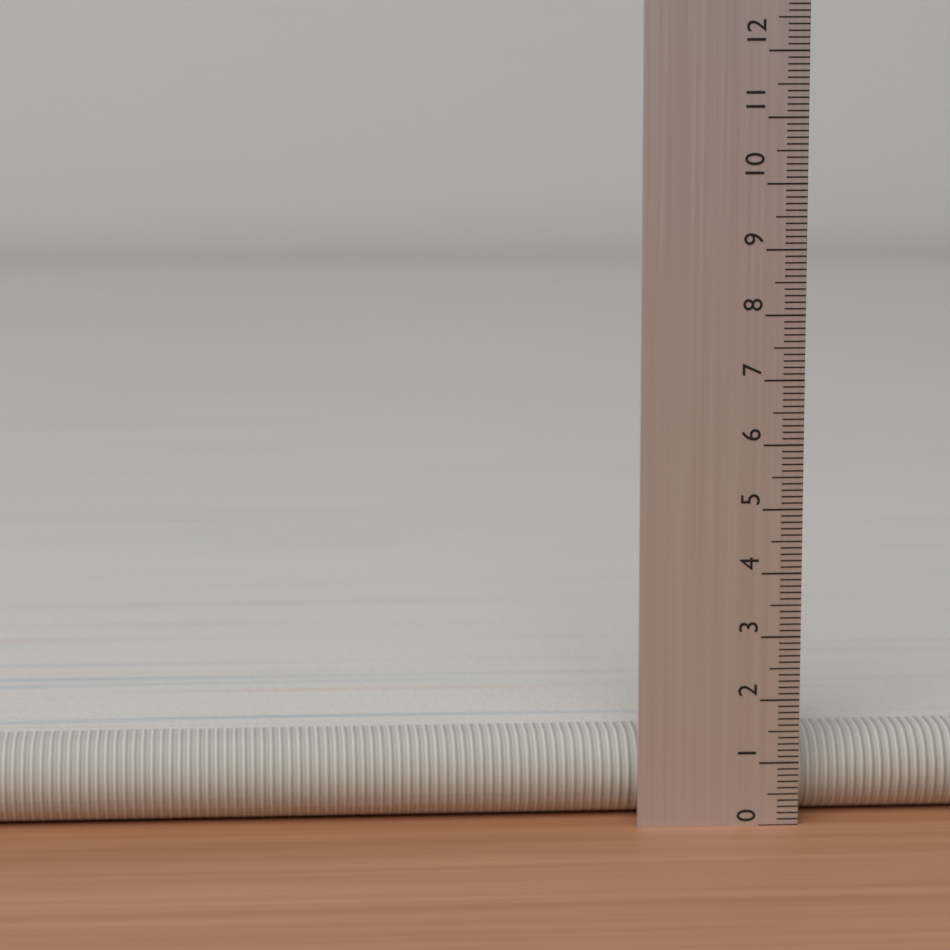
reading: 1.3 (no unit)
